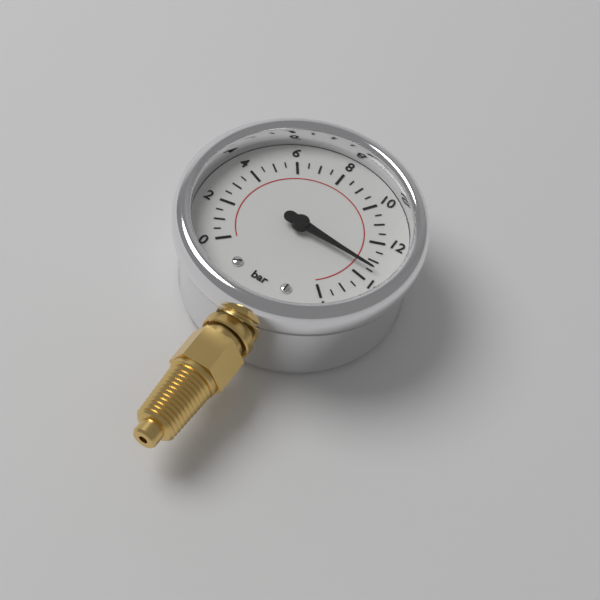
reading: 13.5 bar
